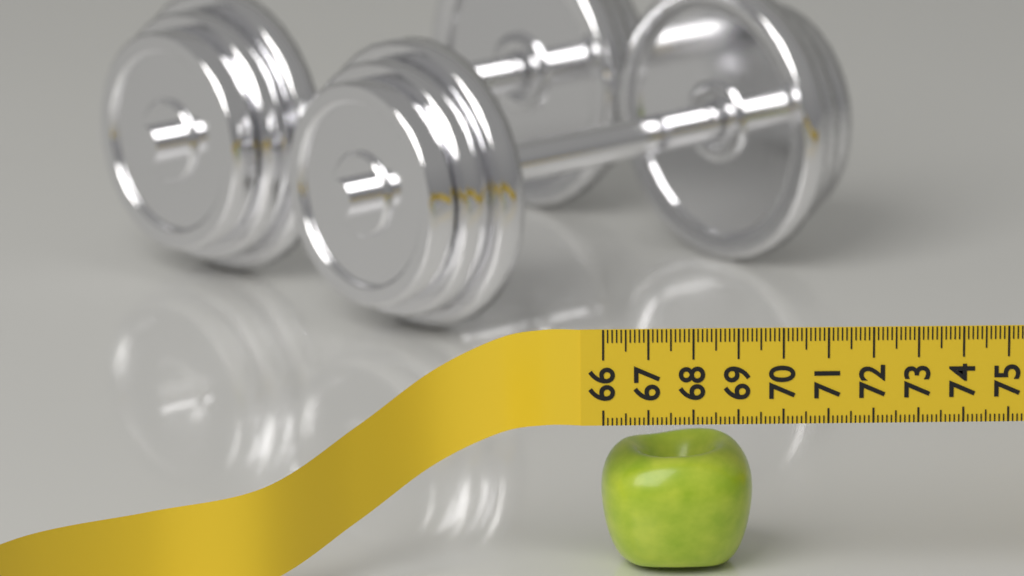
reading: 69.4 (no unit)
